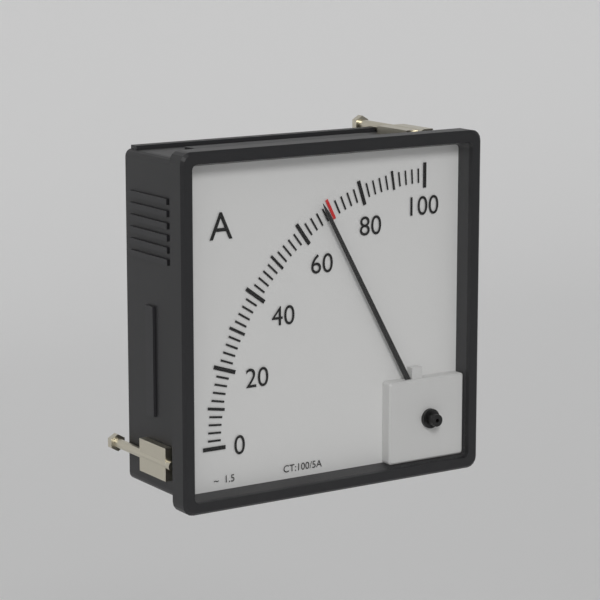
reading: 68 A
